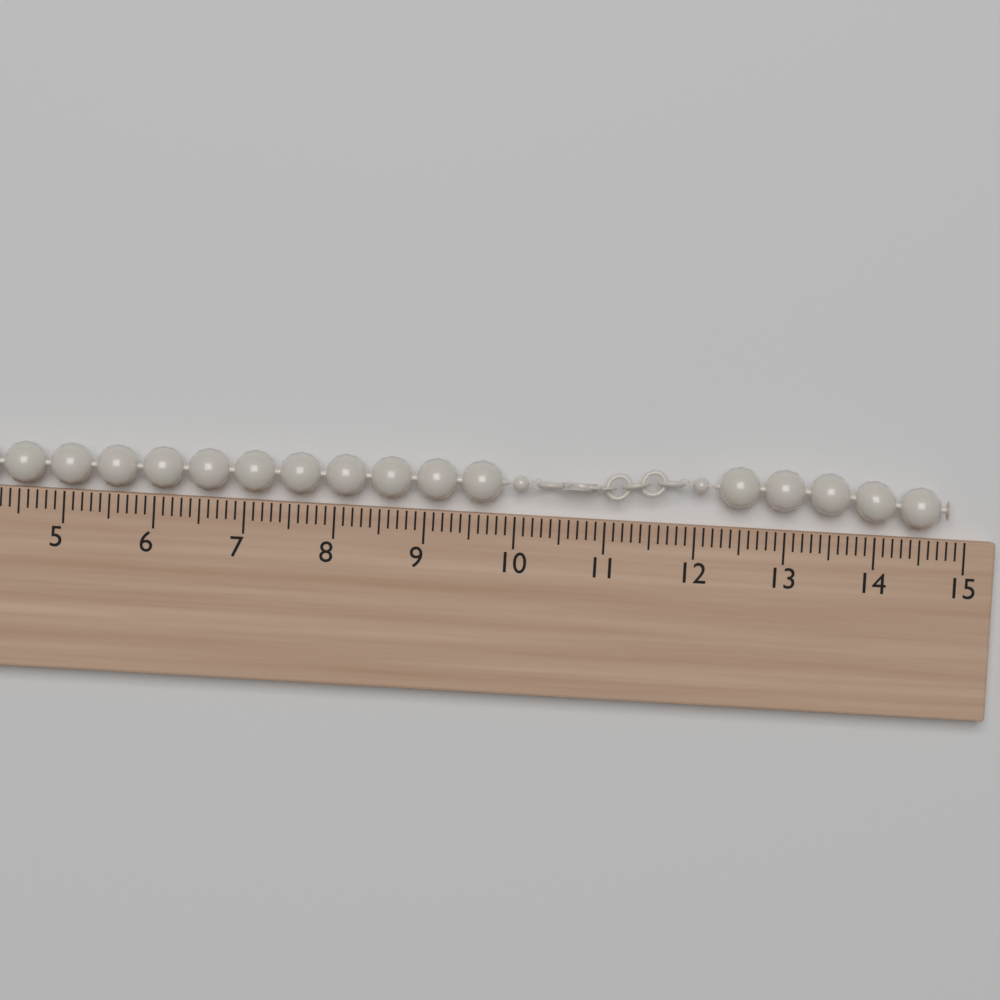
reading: 14.8 cm
